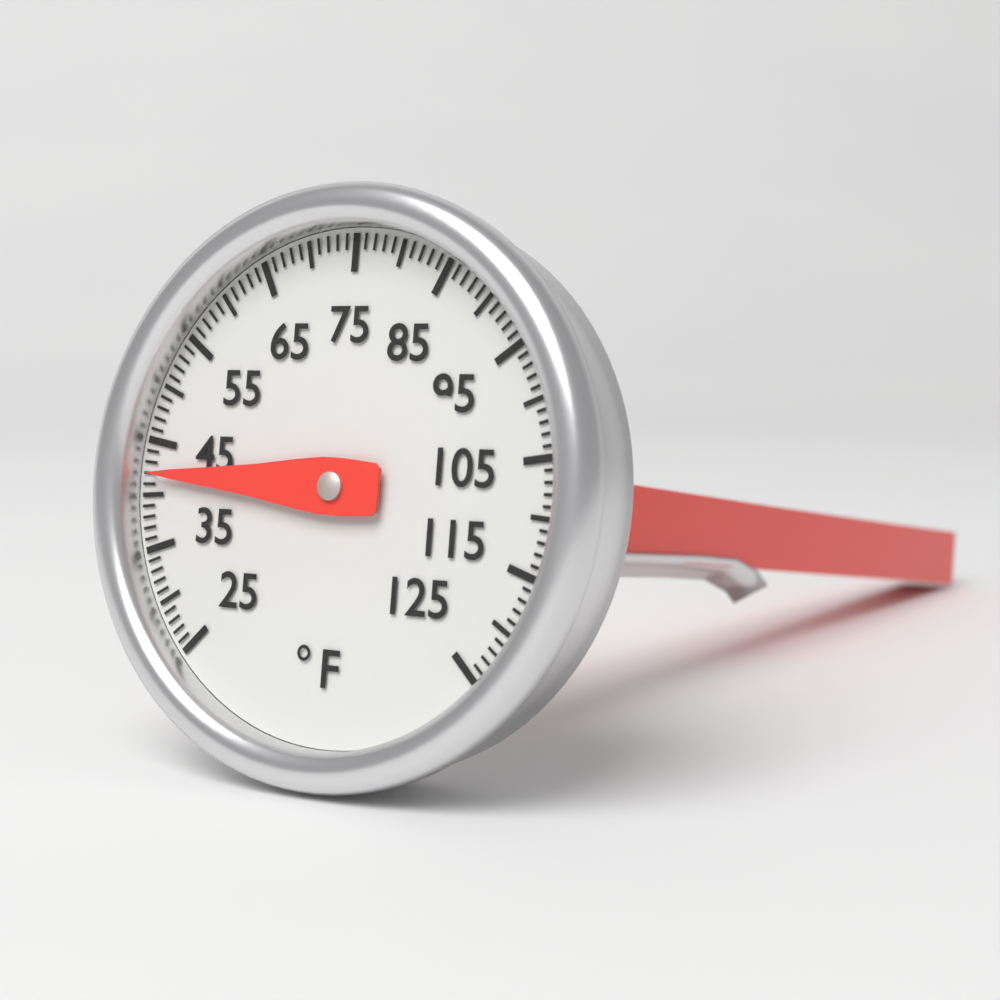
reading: 42 °F
